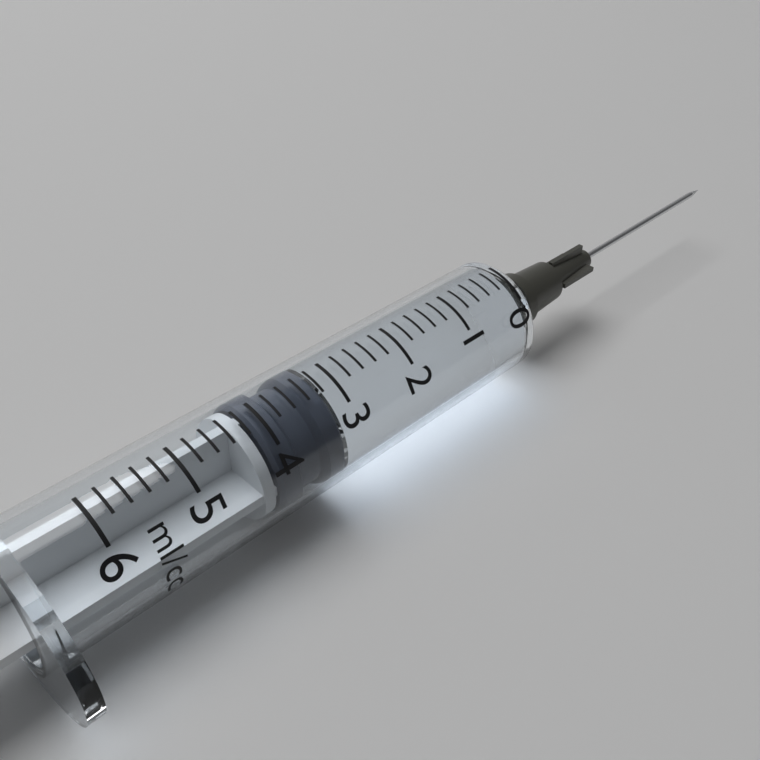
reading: 3.2 ml
